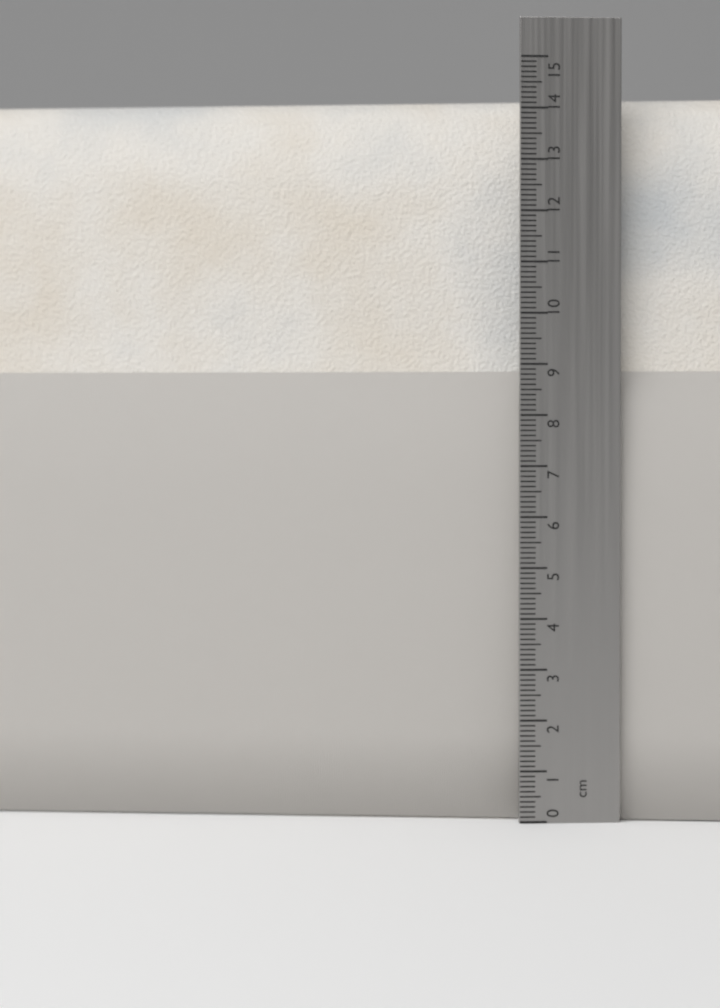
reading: 14.3 cm
